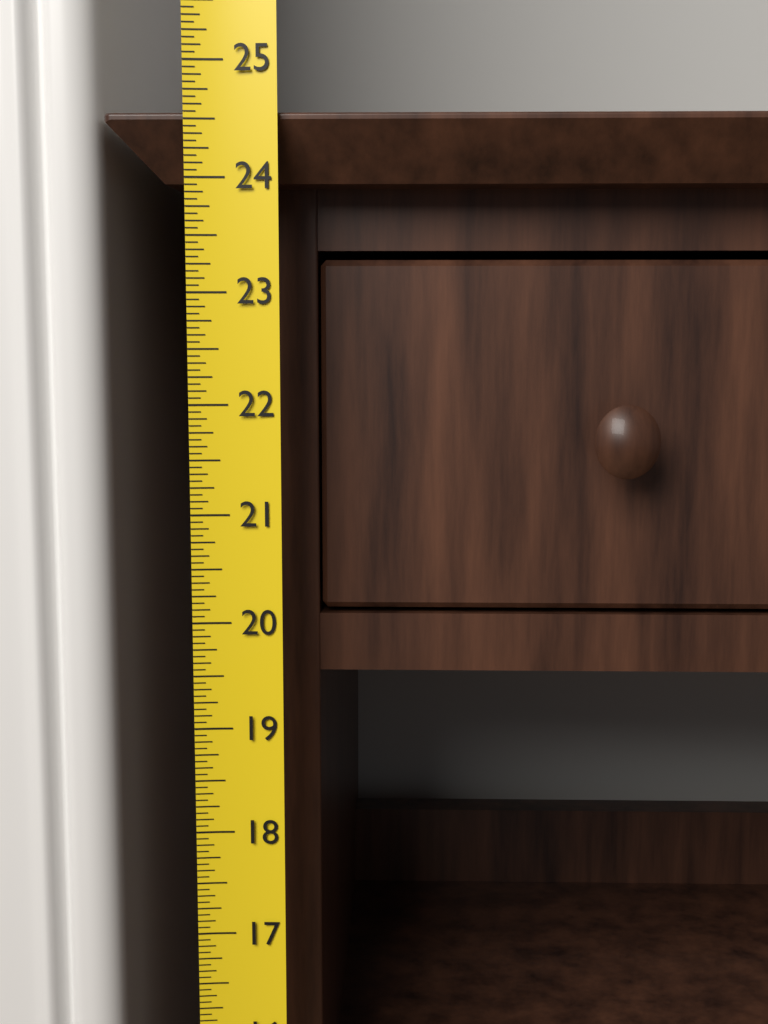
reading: 24.5625 (no unit)
